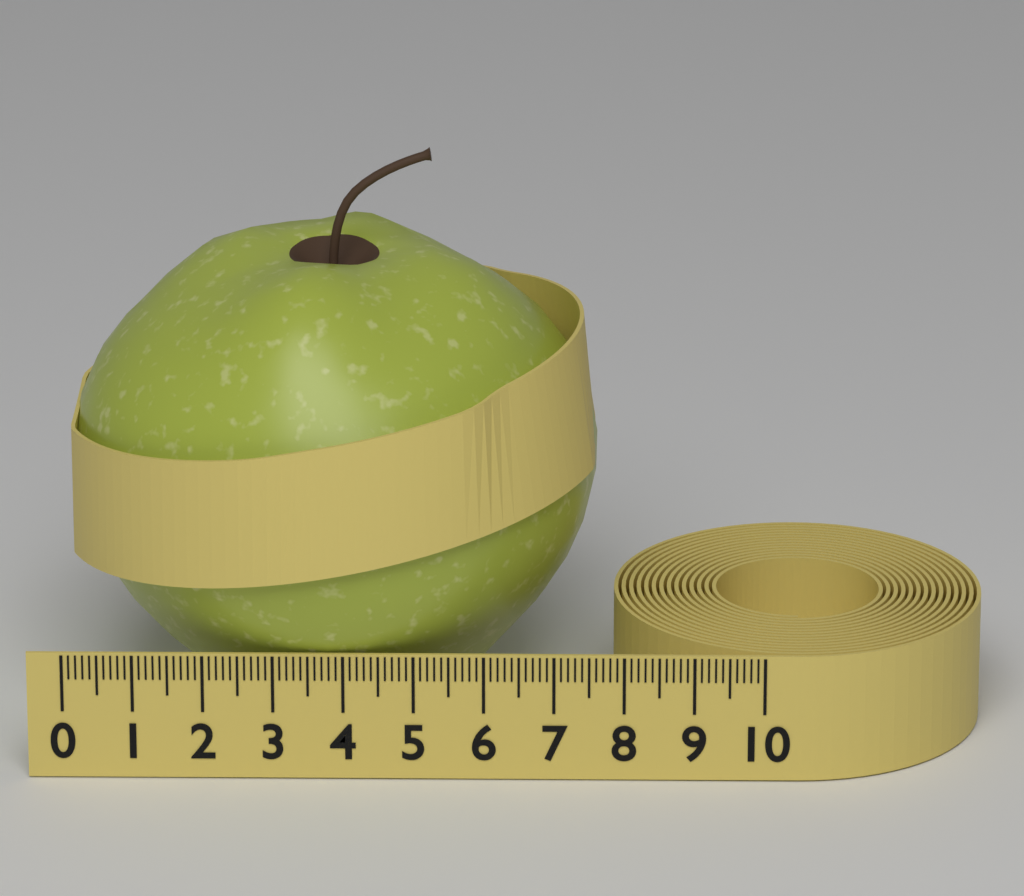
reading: 7.6 (no unit)
